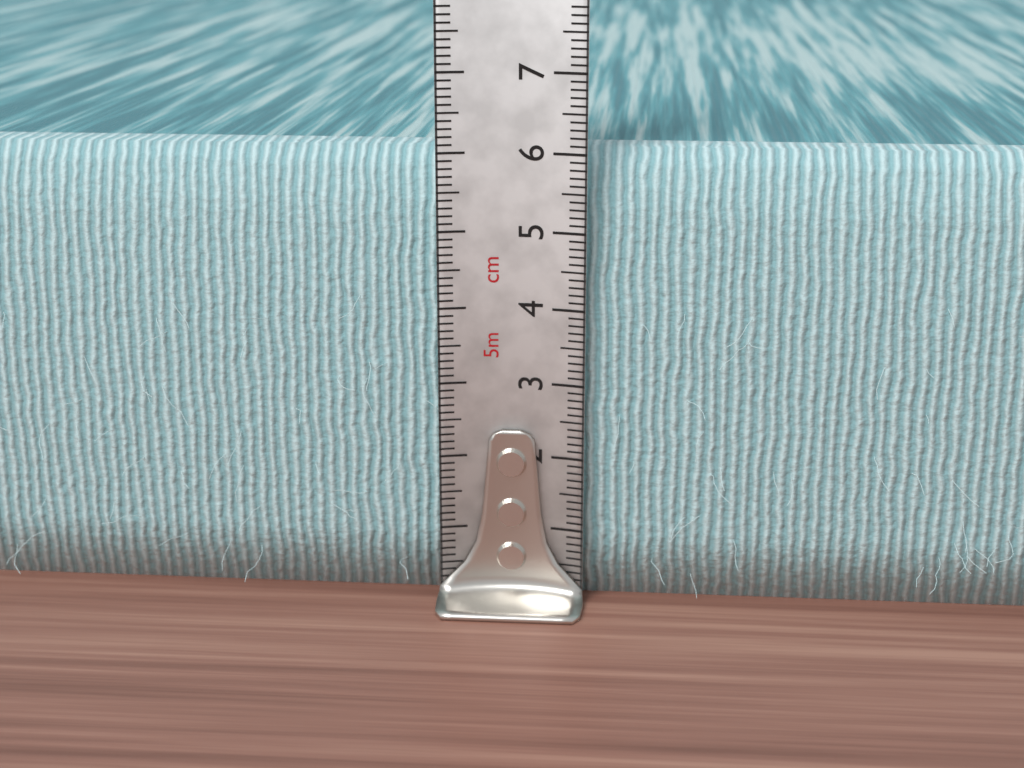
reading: 6.0 cm
